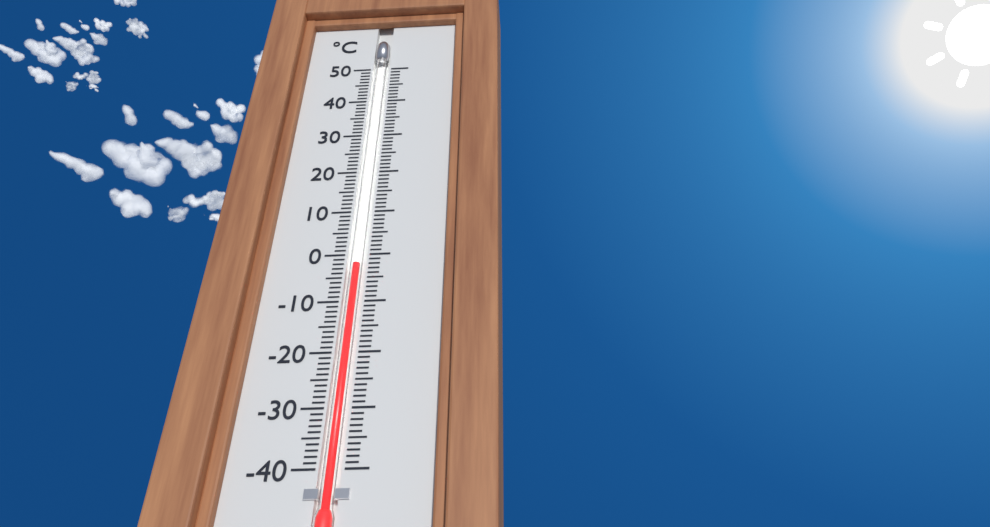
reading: -2 °C
